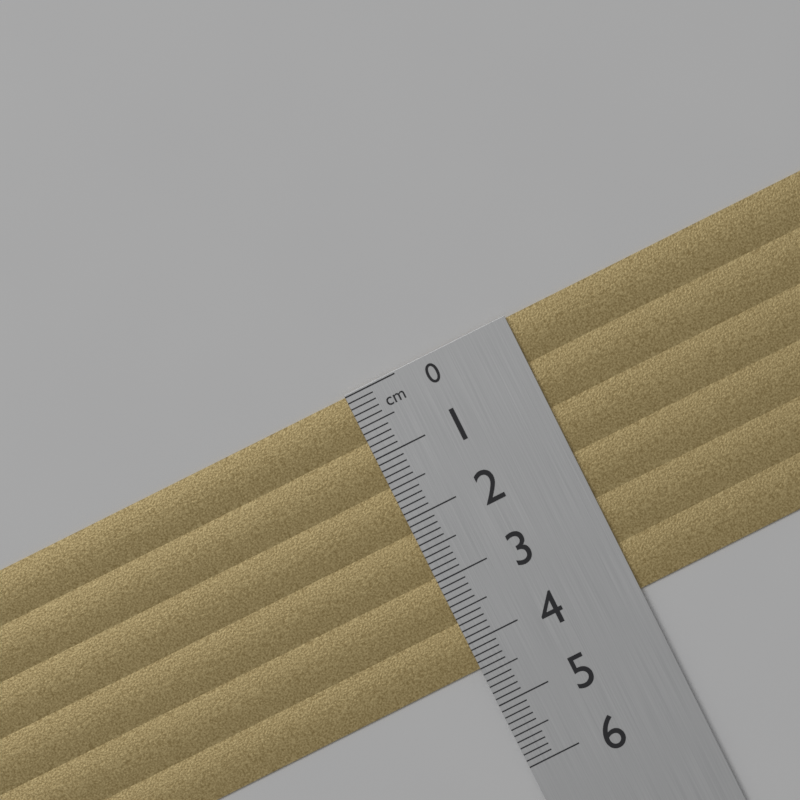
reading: 4.4 cm
